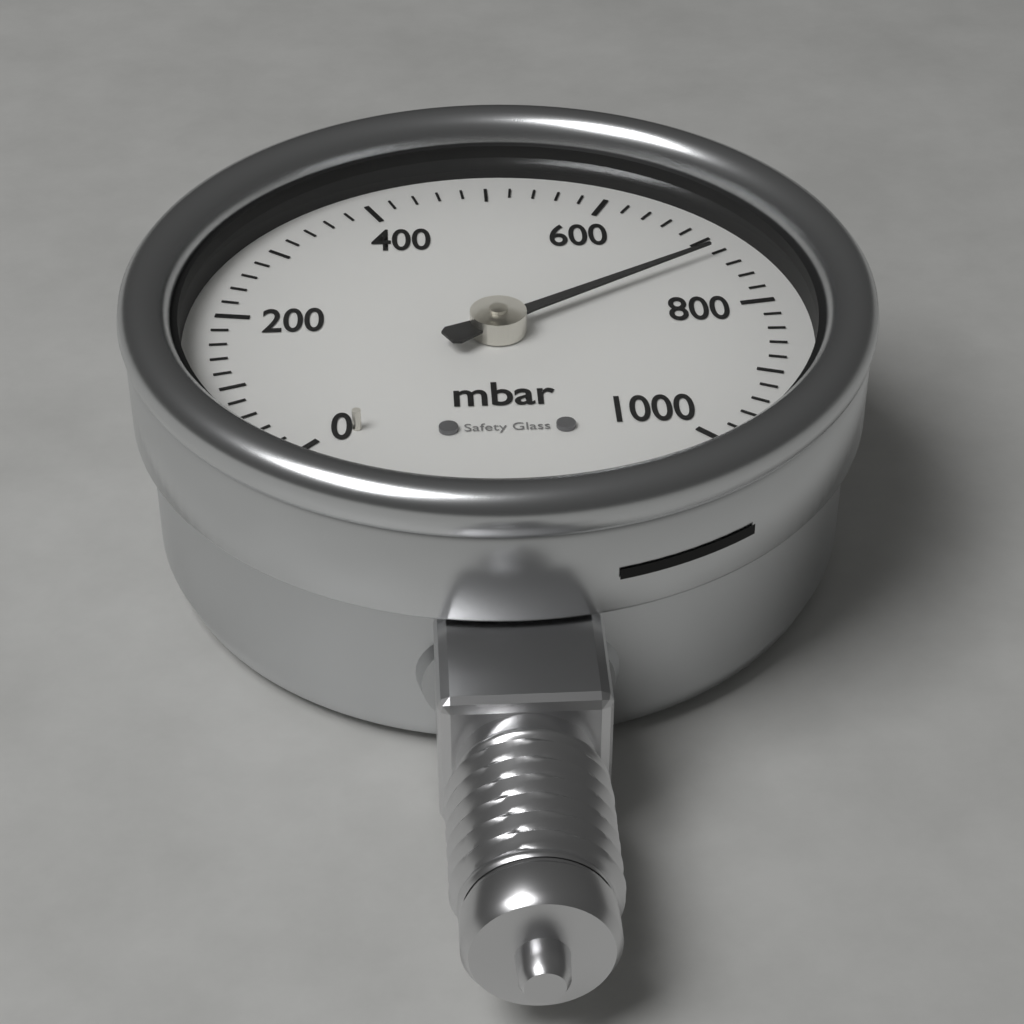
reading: 720 mbar
